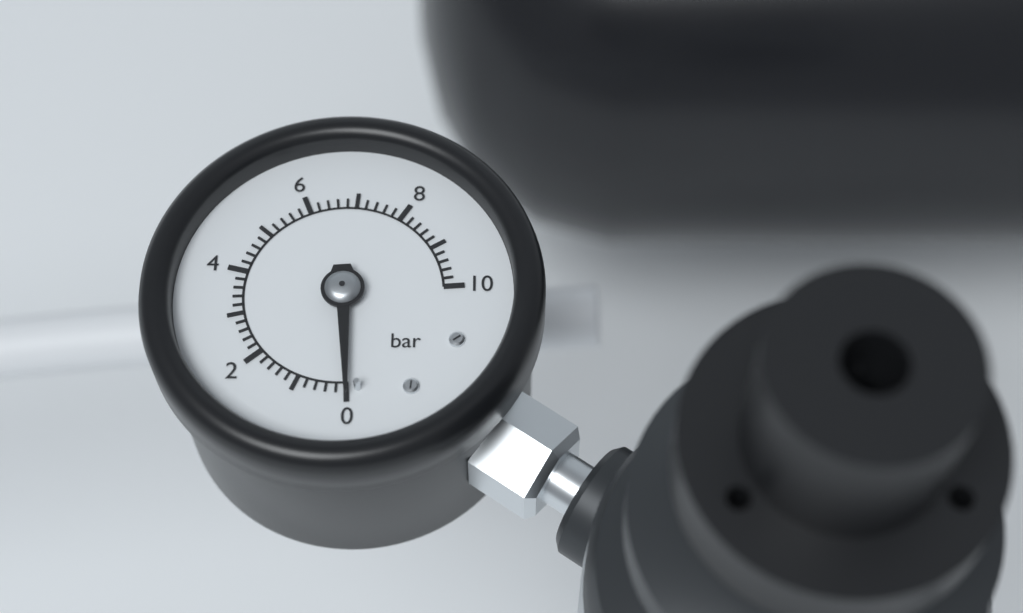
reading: 0.0 bar
